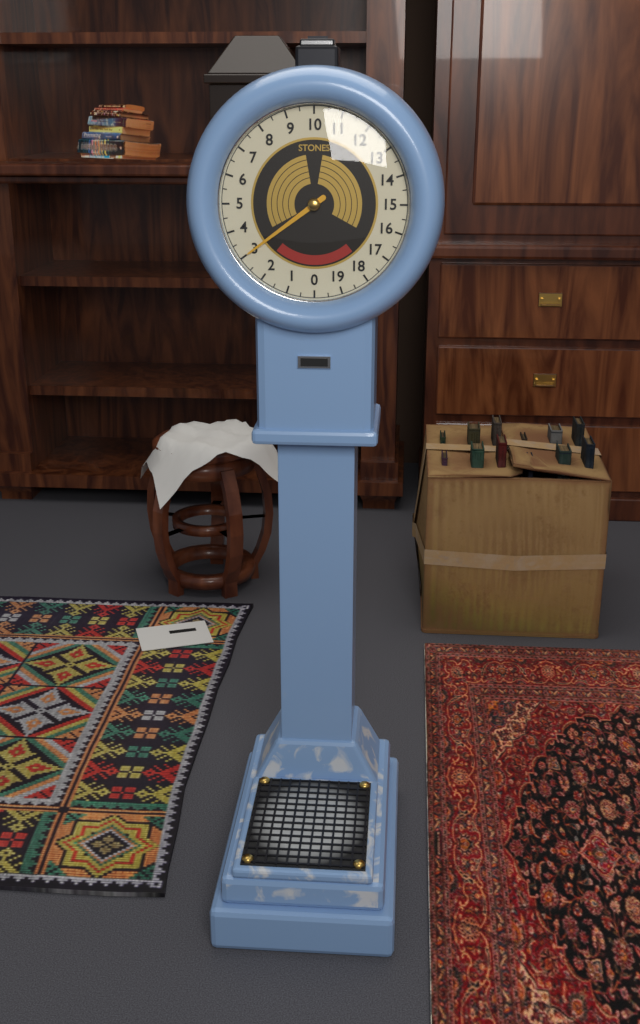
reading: 3.0 stones
